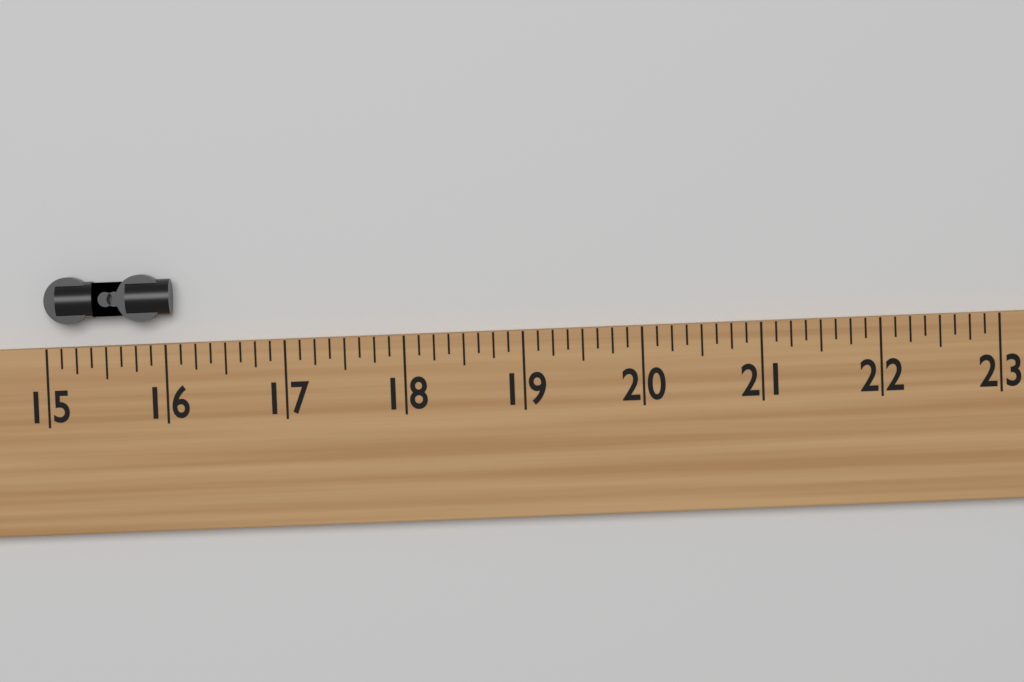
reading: 16.000 (no unit)
